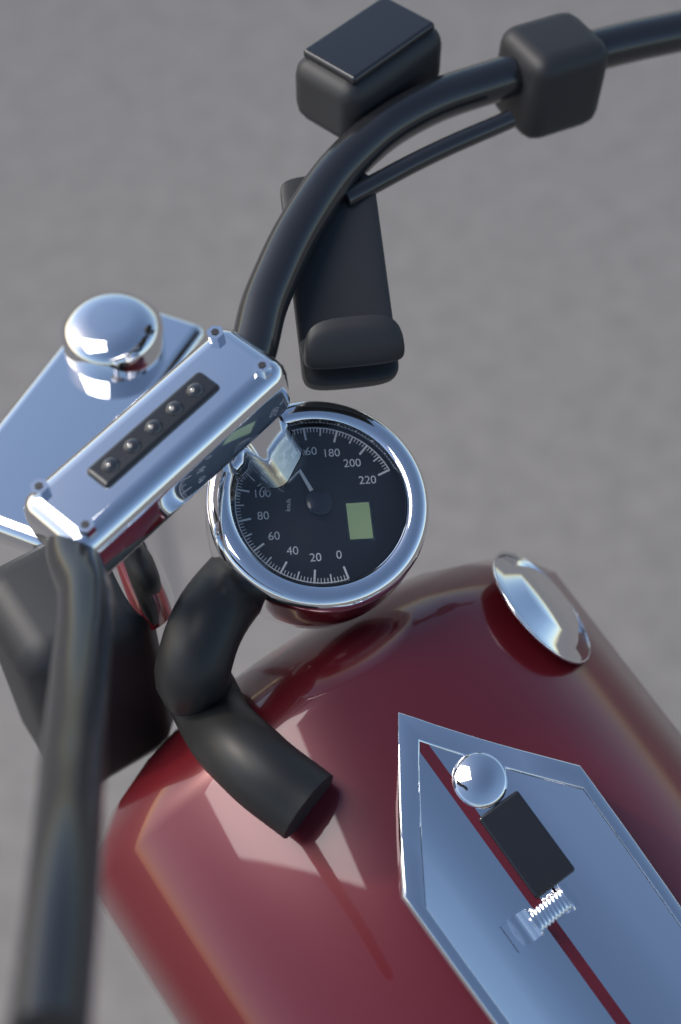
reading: 144 km/h
